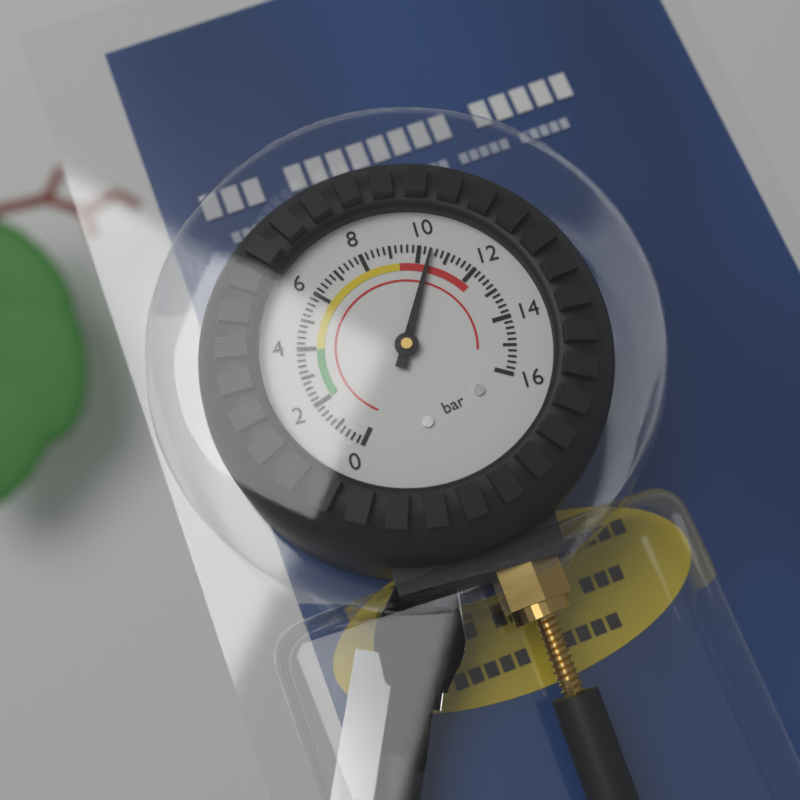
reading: 10.4 bar
